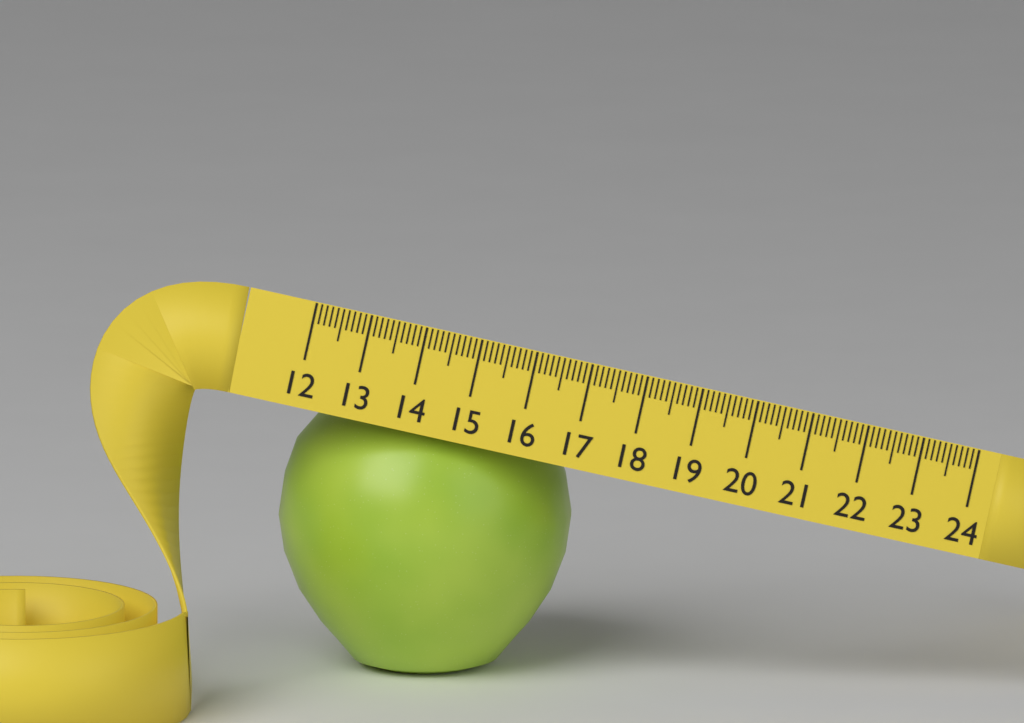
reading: 17.2 (no unit)
